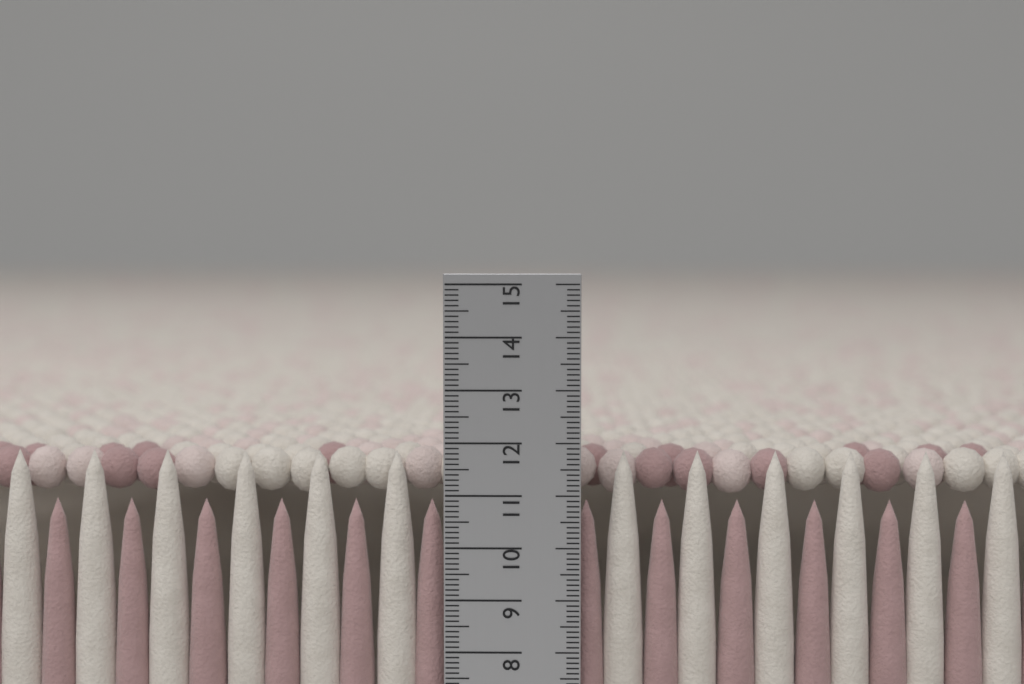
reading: 11.8 cm
